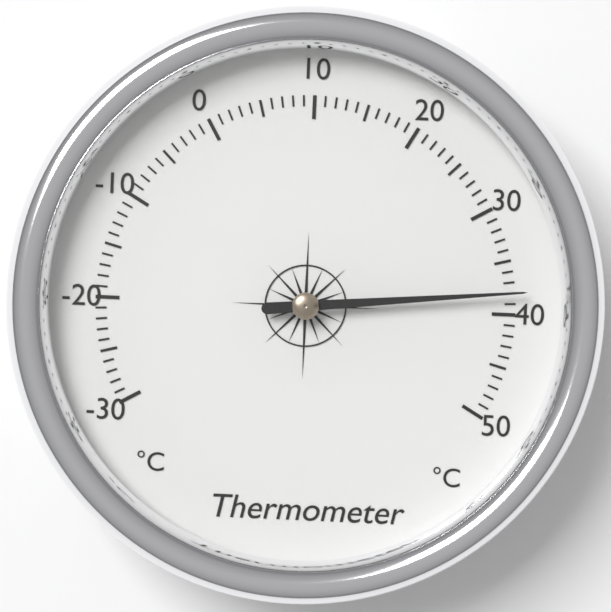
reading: 38 °C
